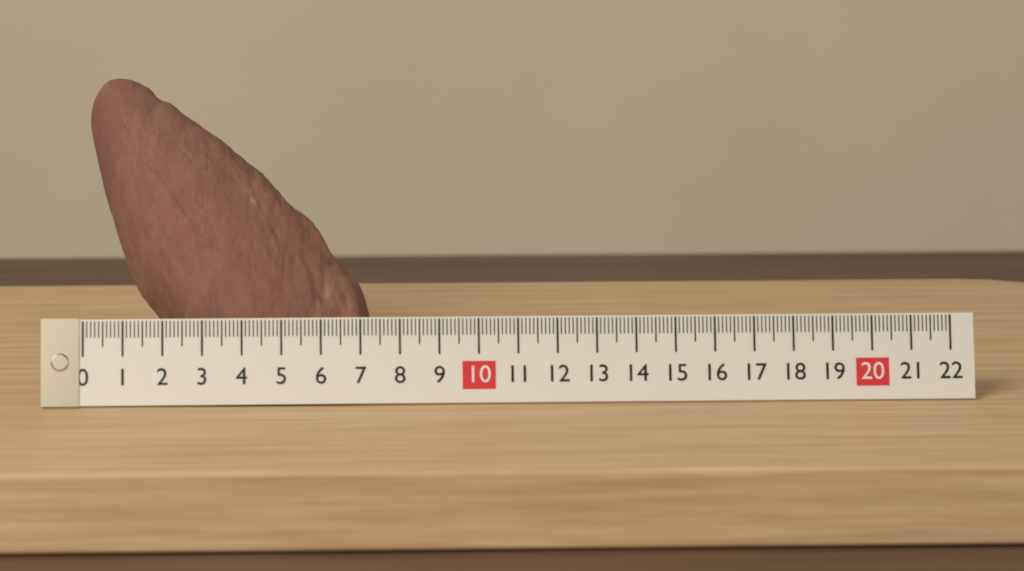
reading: 7.3 (no unit)
